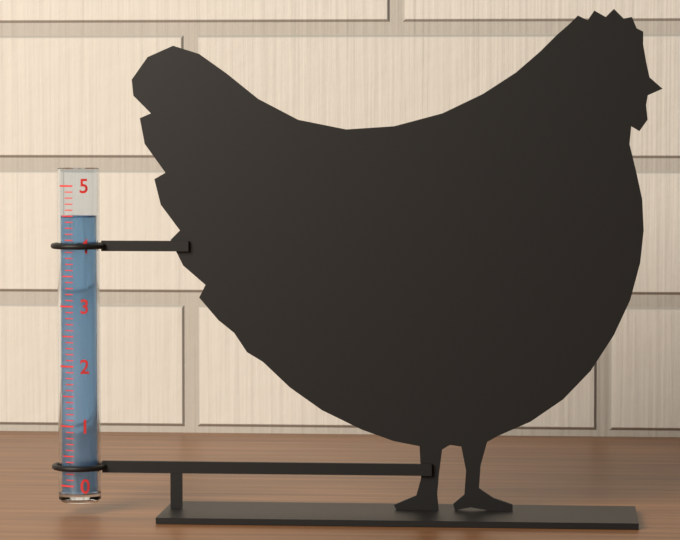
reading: 4.5 (no unit)
